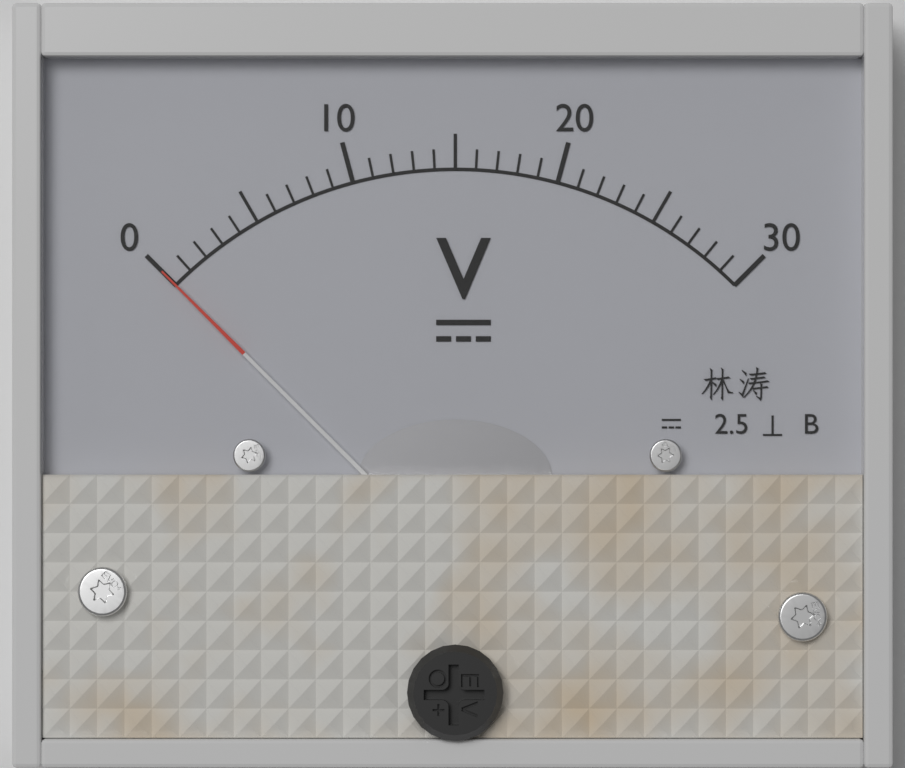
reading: 0 V
